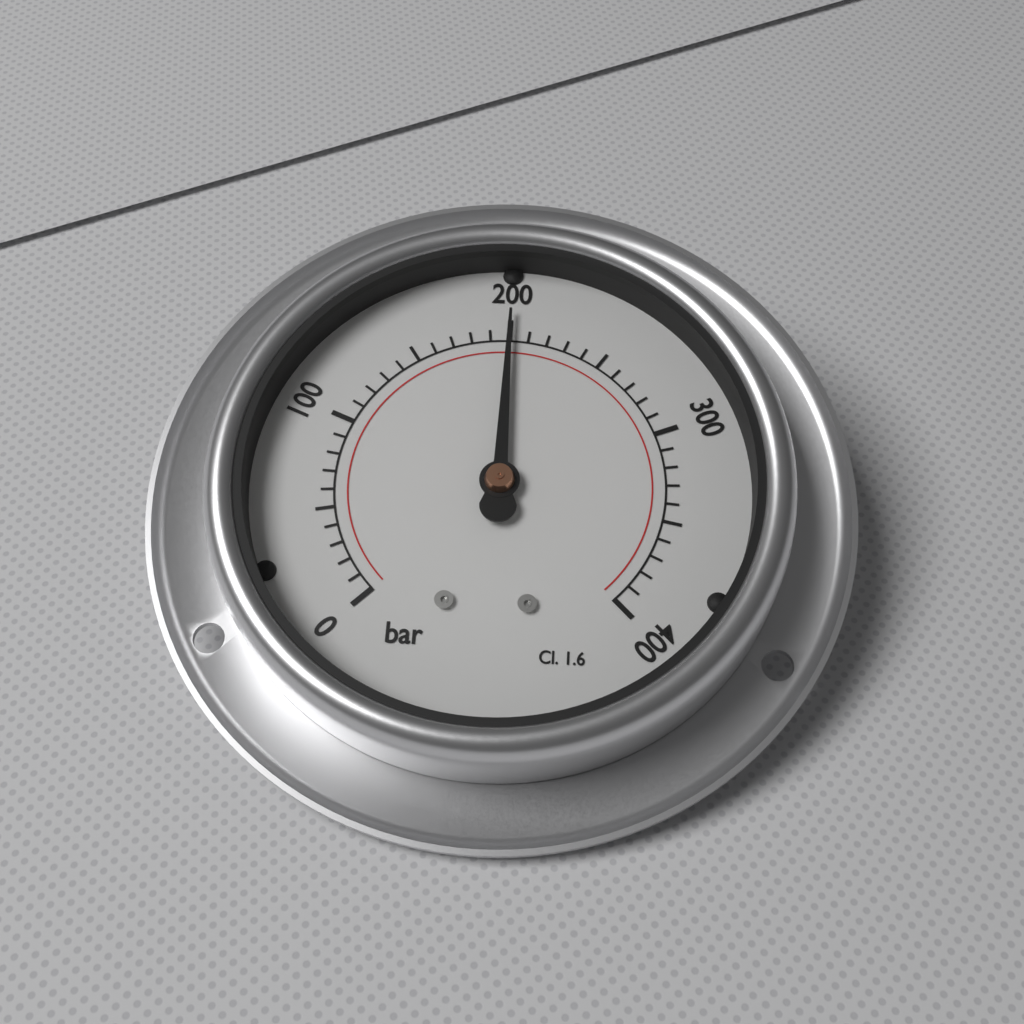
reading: 200 bar
